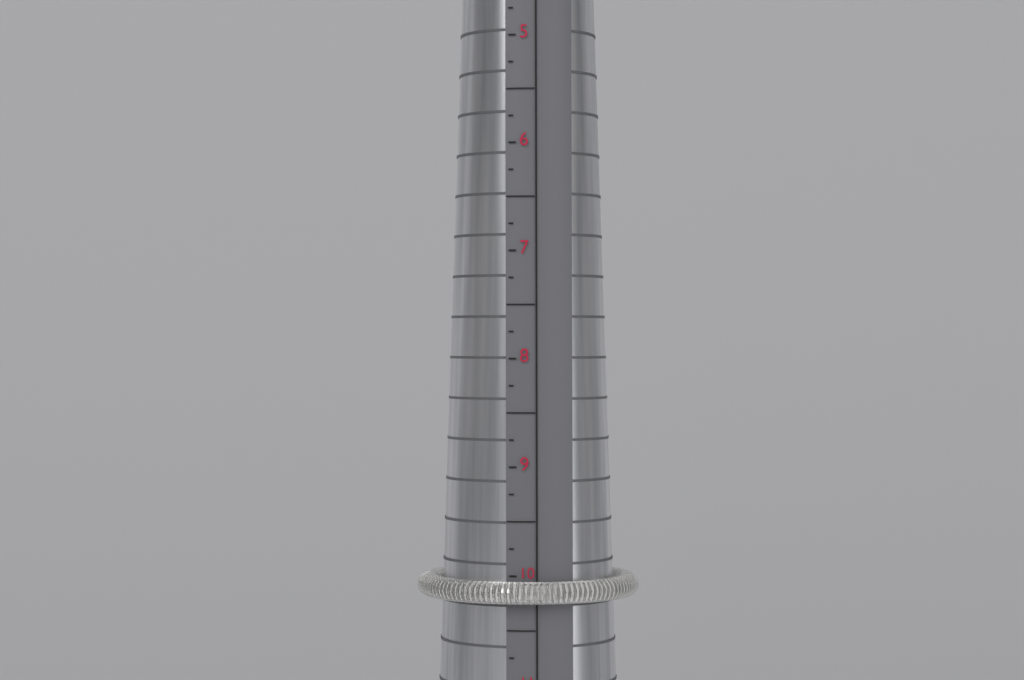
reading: 10.25 (no unit)
